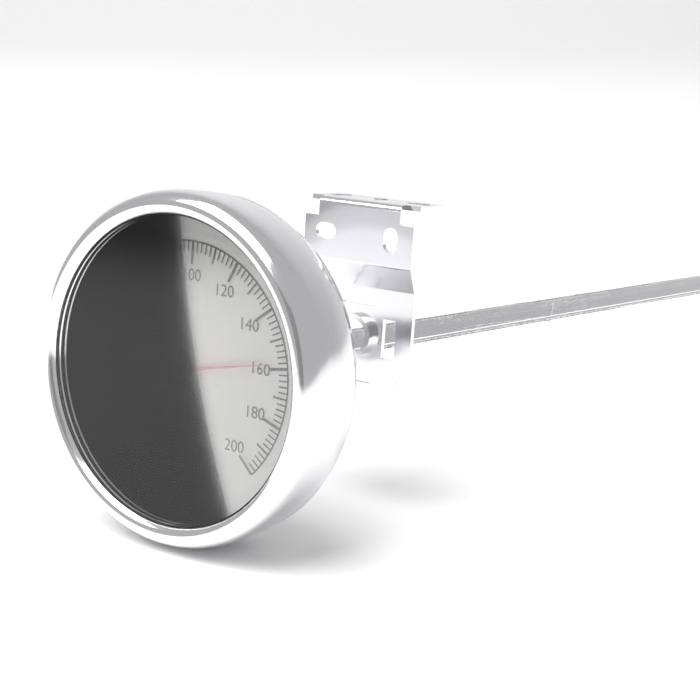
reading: 158 °C
